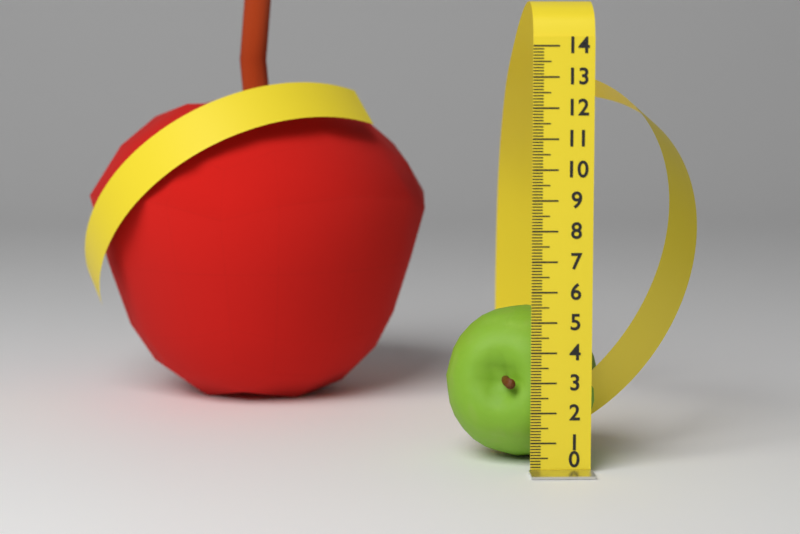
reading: 5.2 (no unit)
